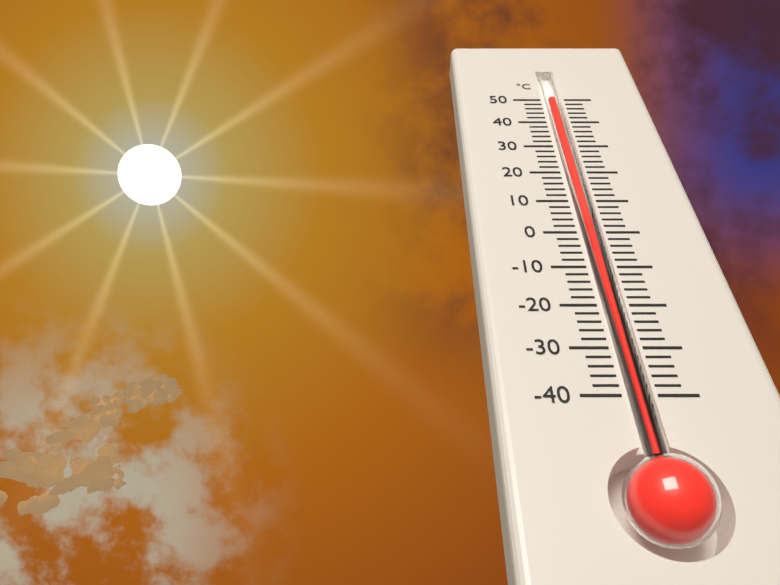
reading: 50 °C
